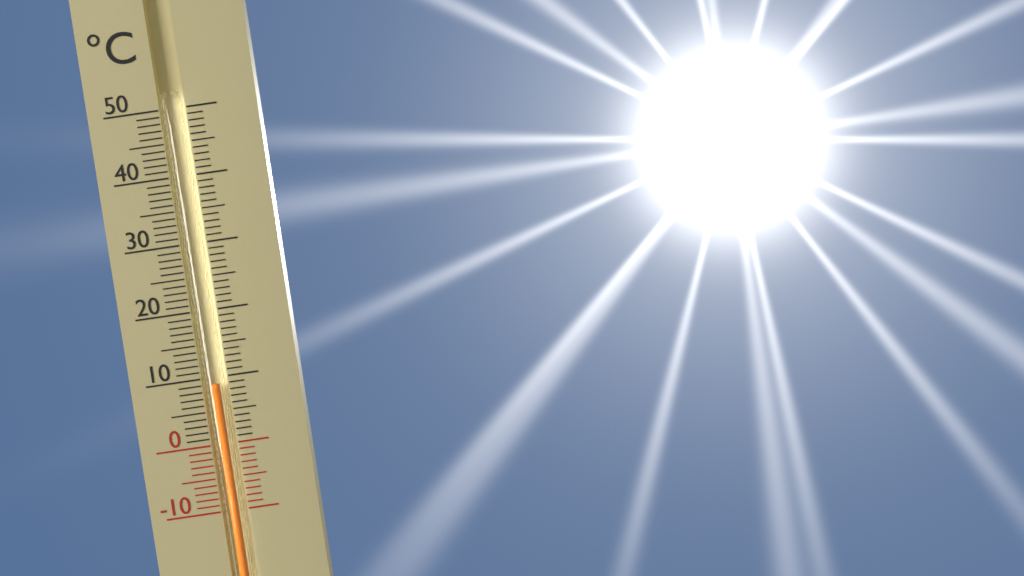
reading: 9 °C
